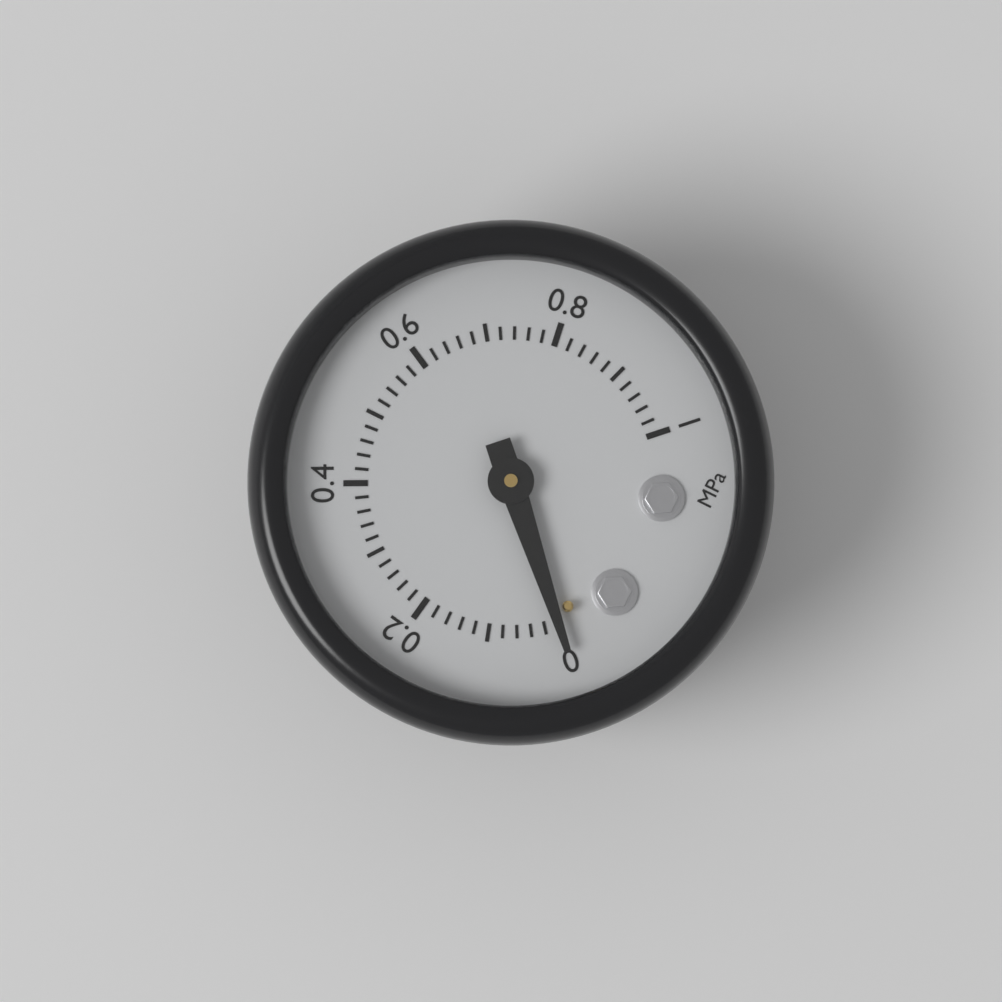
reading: 0.00 MPa
